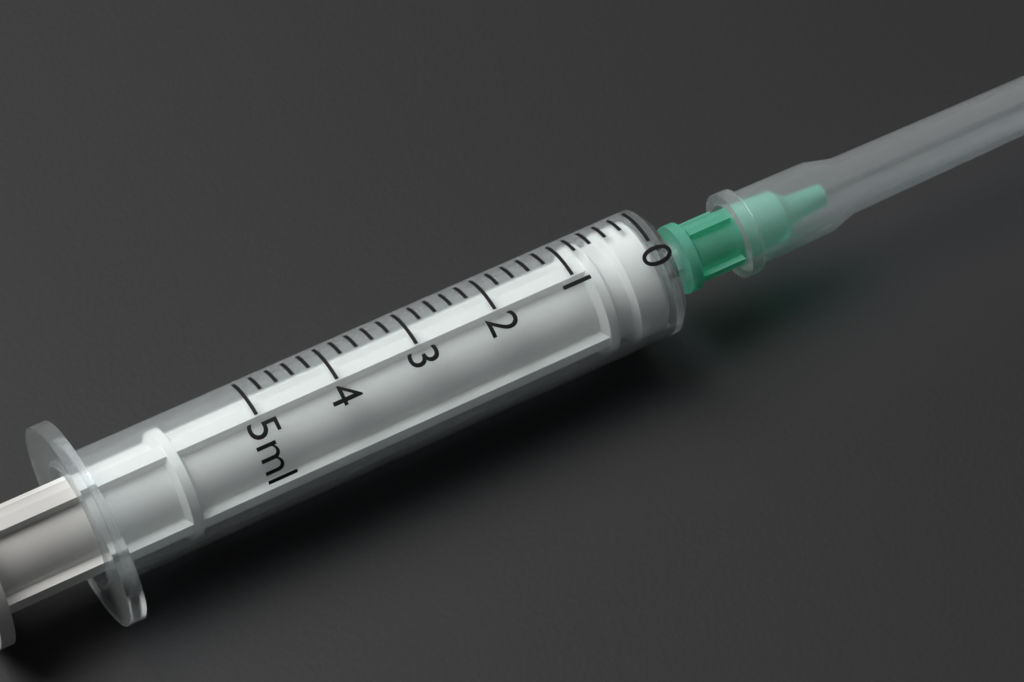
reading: 0.0 ml
